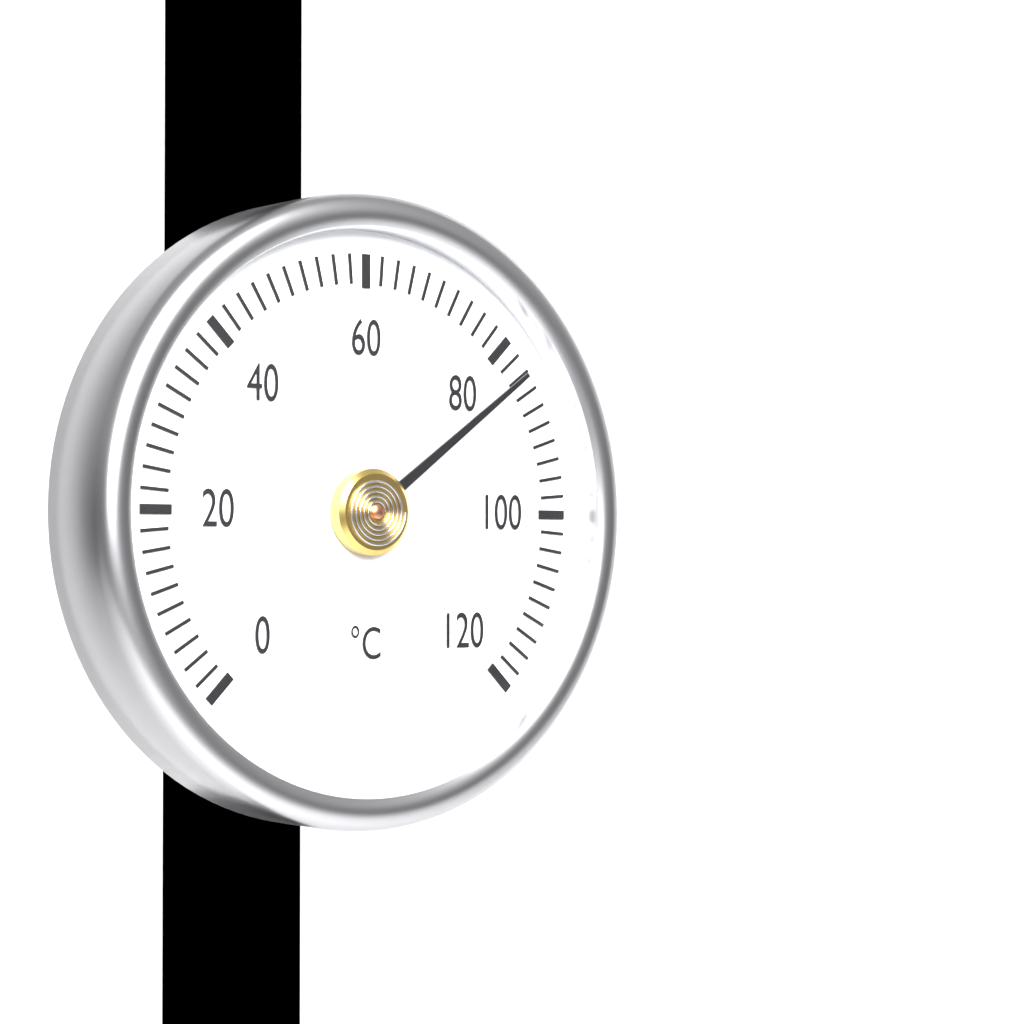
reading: 84 °C
